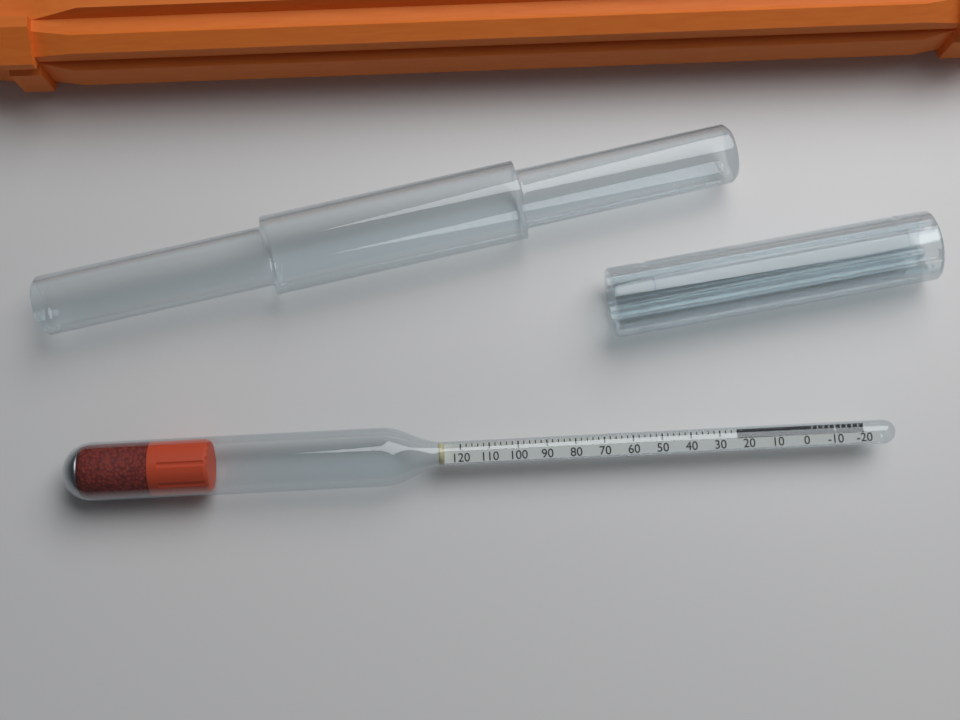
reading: 24 (no unit)
